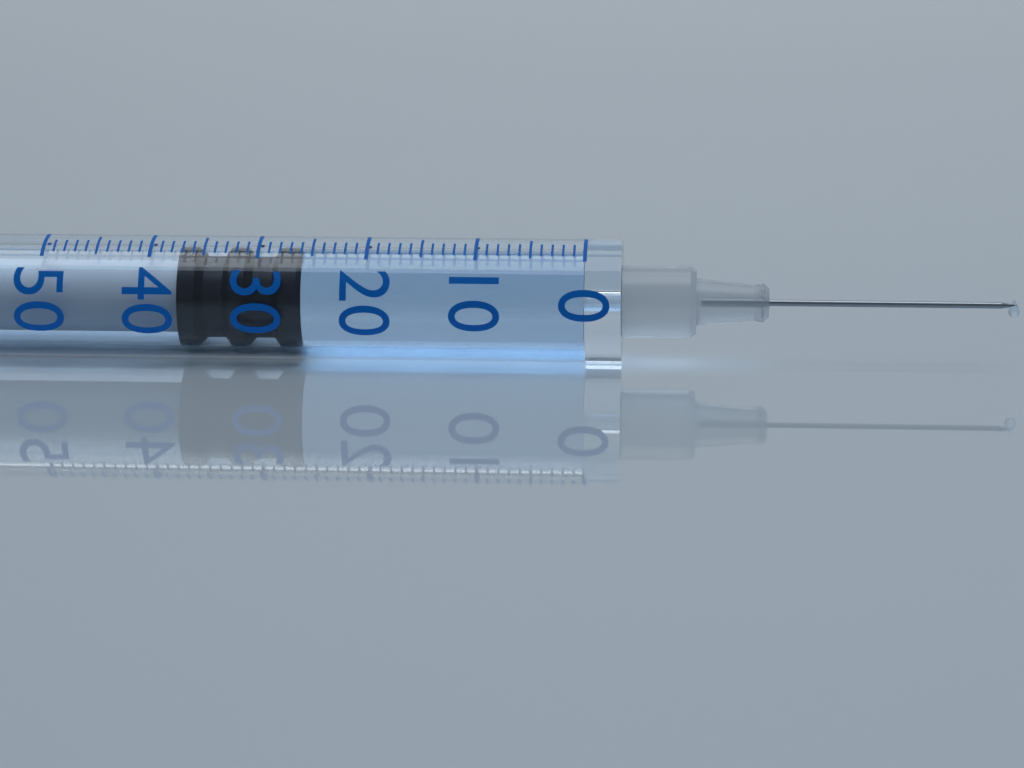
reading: 26 (no unit)
